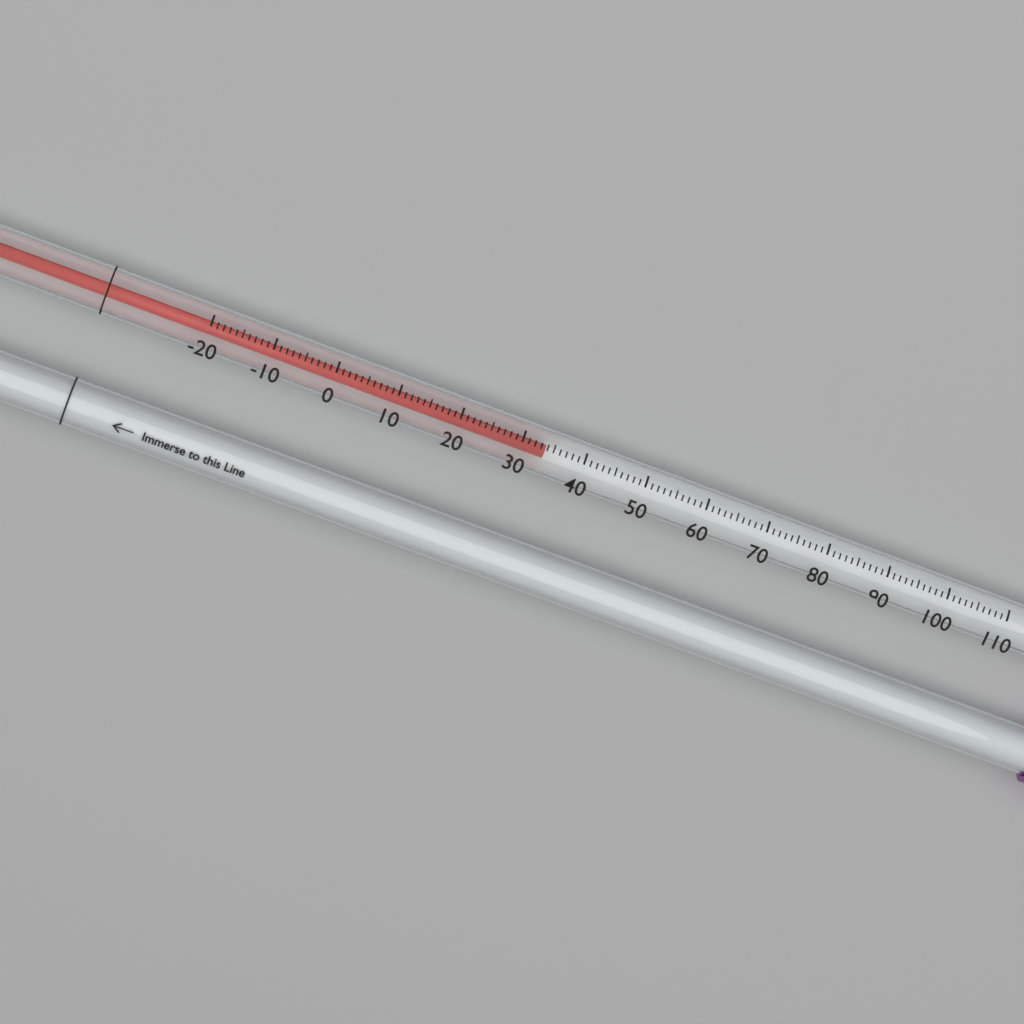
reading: 34 °C
